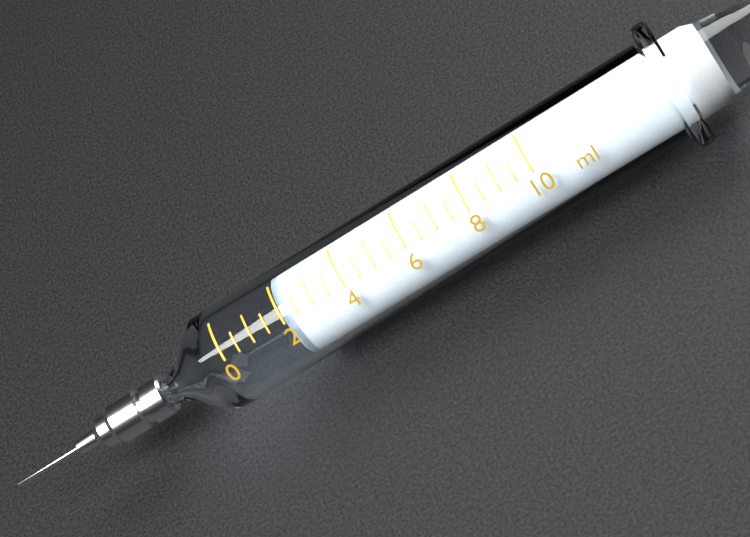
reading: 2.0 ml
